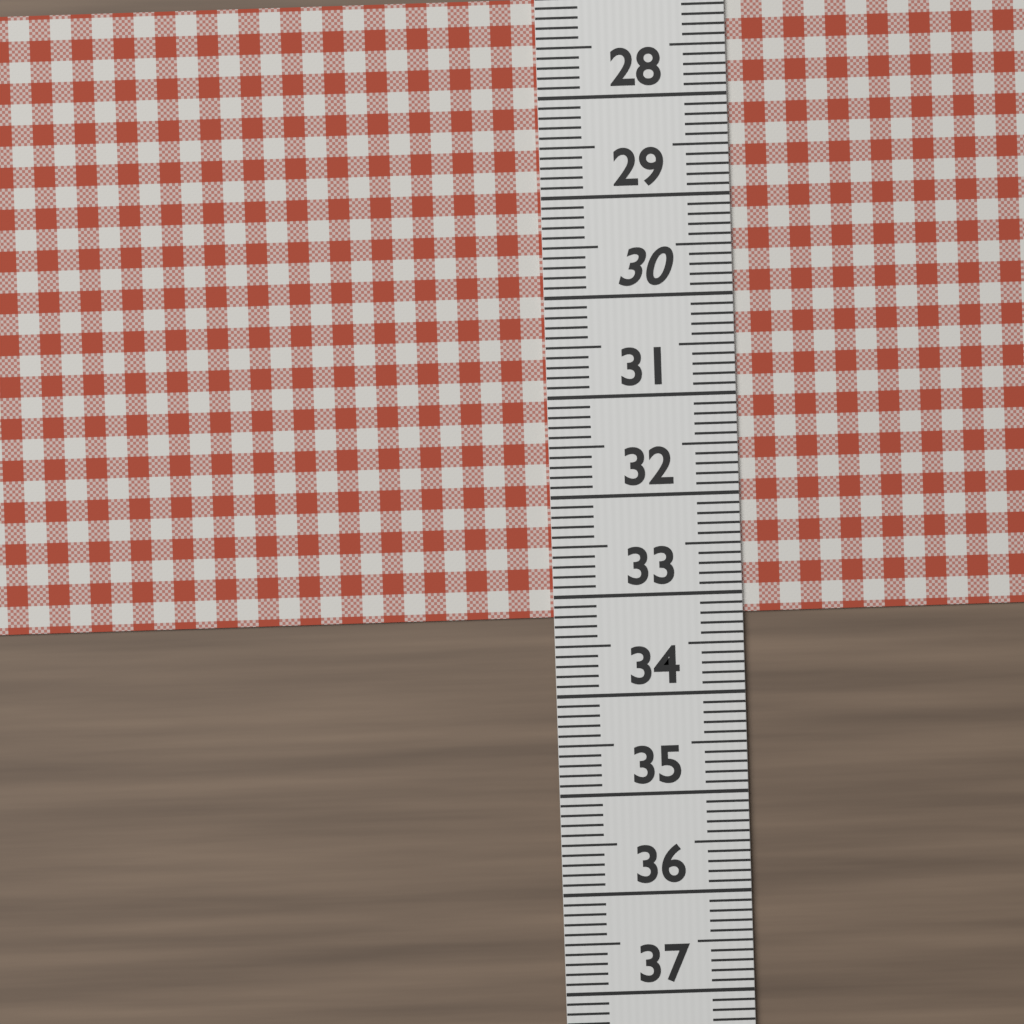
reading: 33.2 (no unit)
